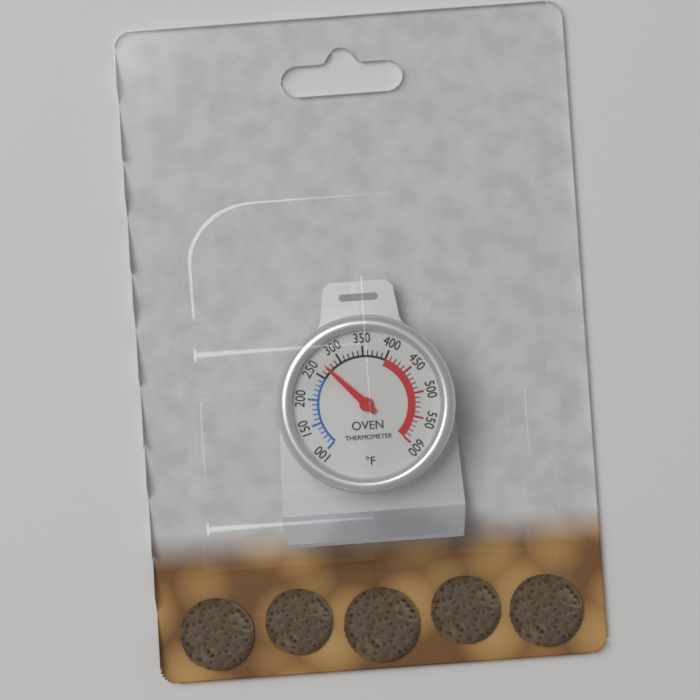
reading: 270 °F
